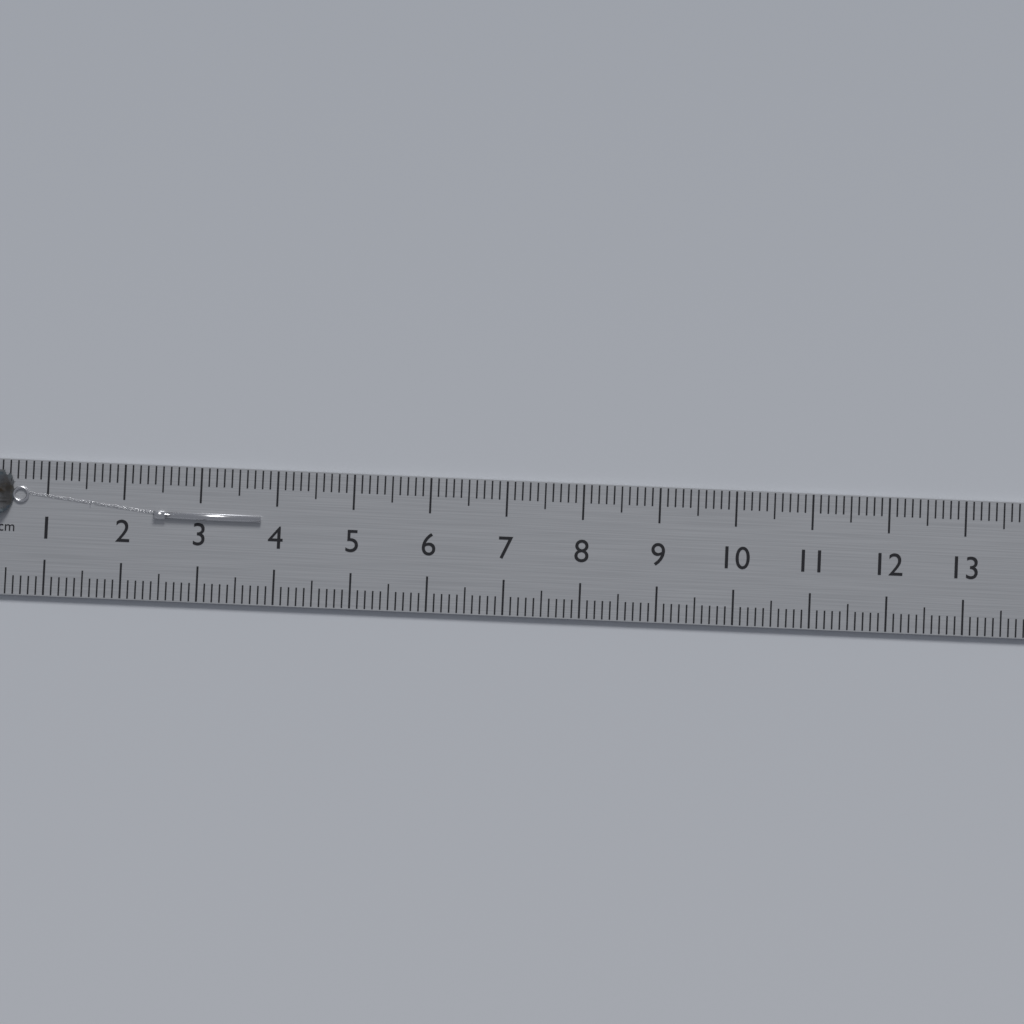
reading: 3.8 cm
